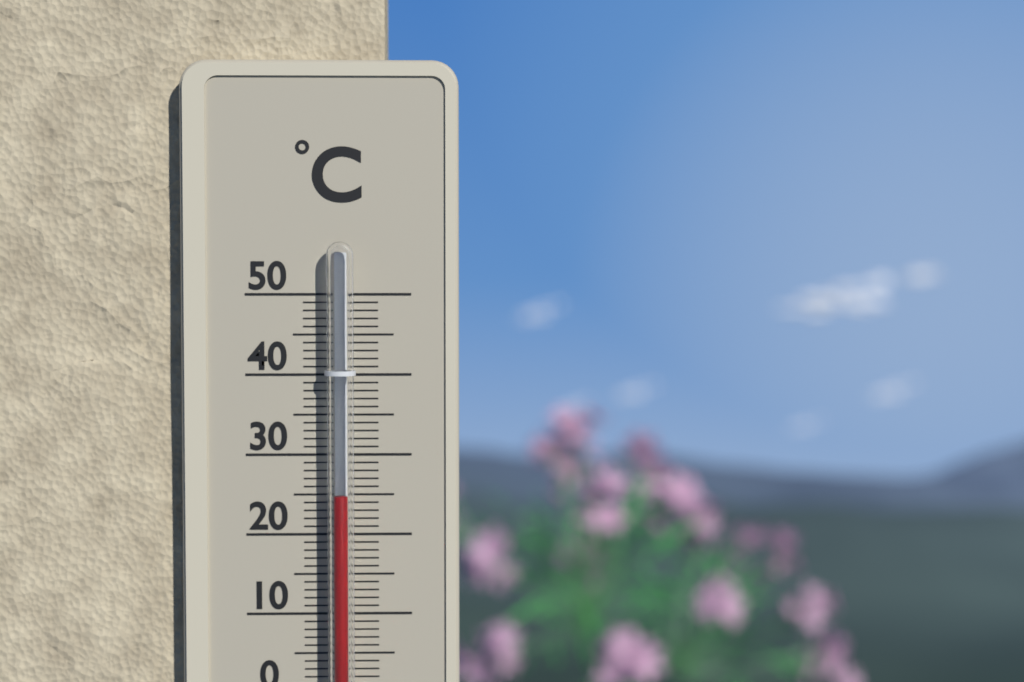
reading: 25 °C
